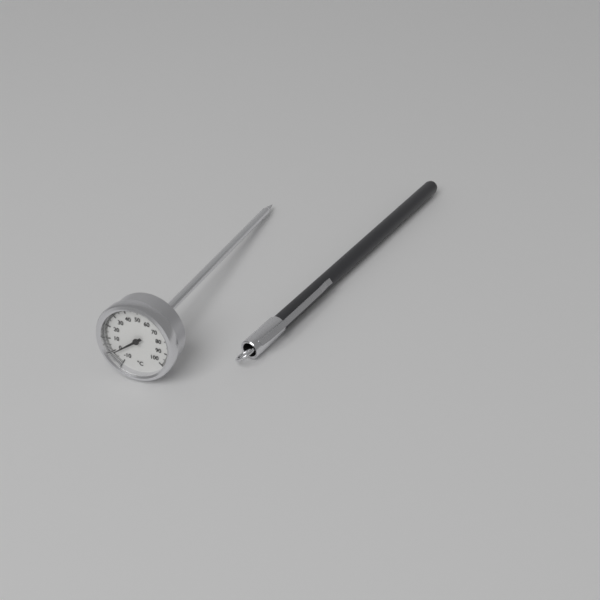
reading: -1 °C
